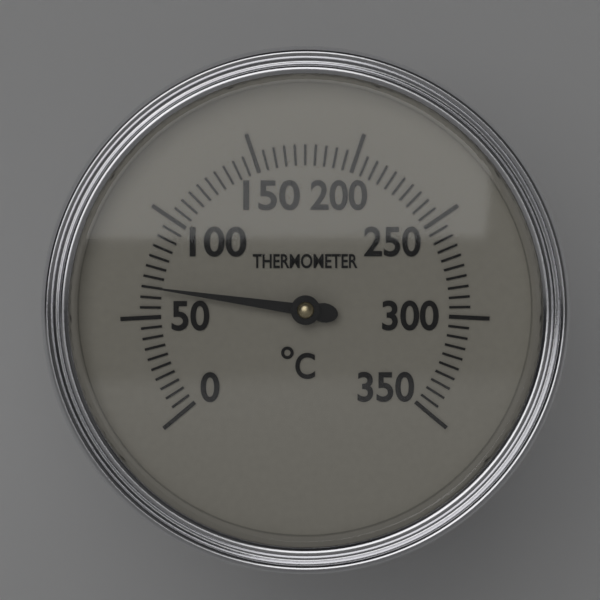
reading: 65 °C
